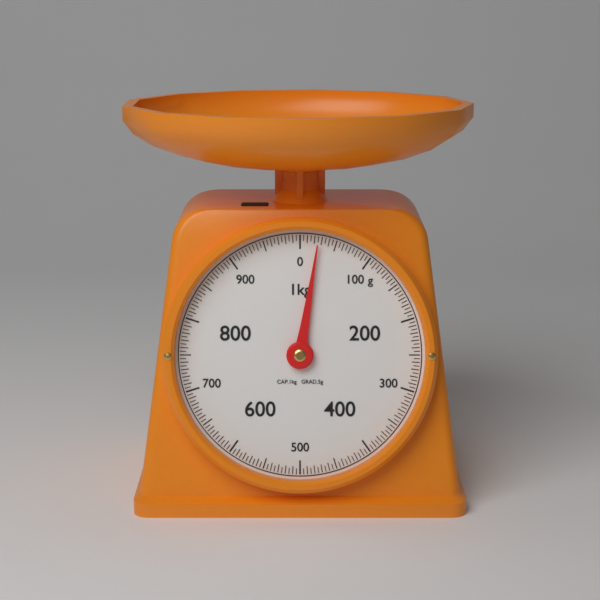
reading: 25 g
